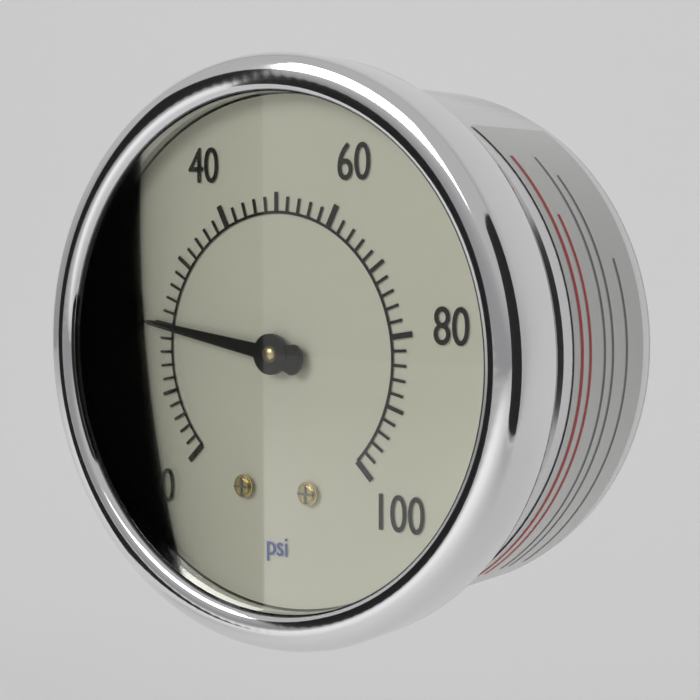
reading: 20 psi
